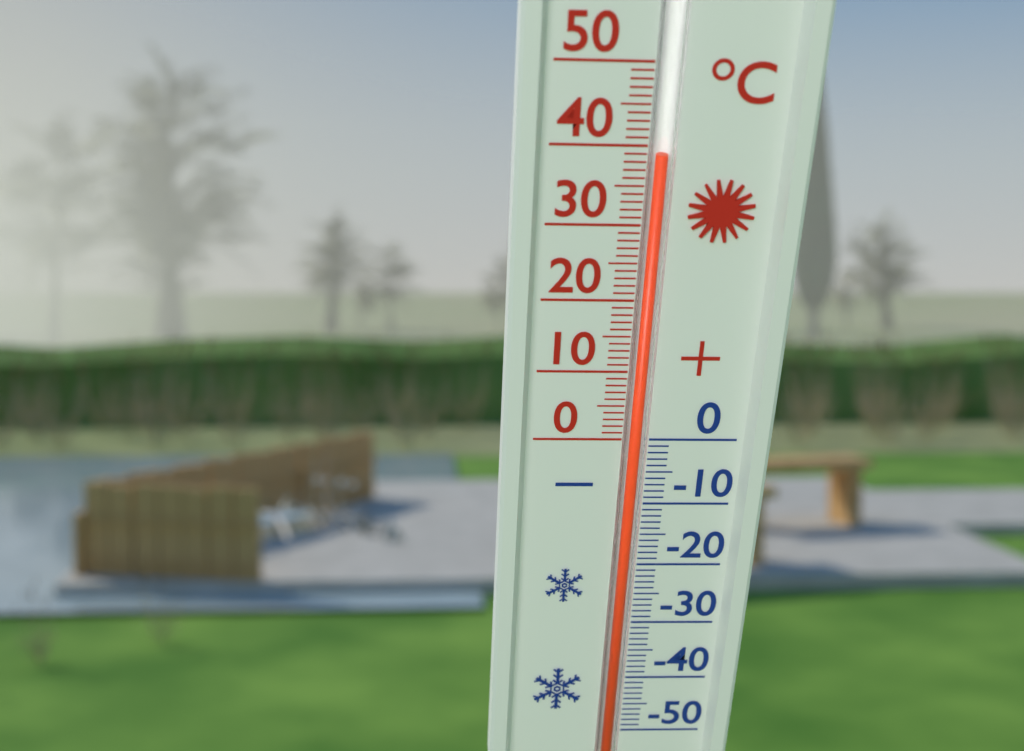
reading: 39 °C
